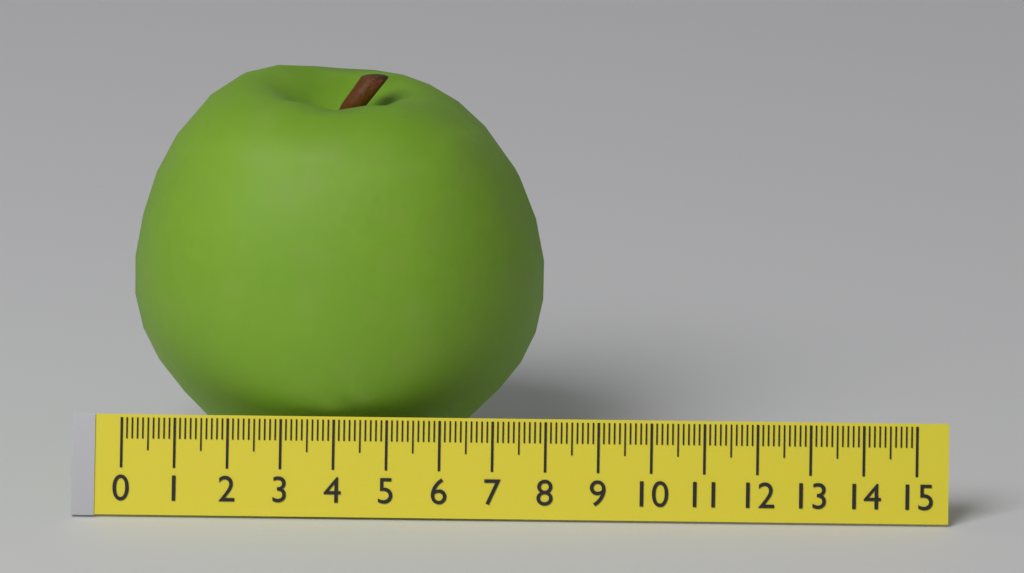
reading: 7.8 (no unit)
